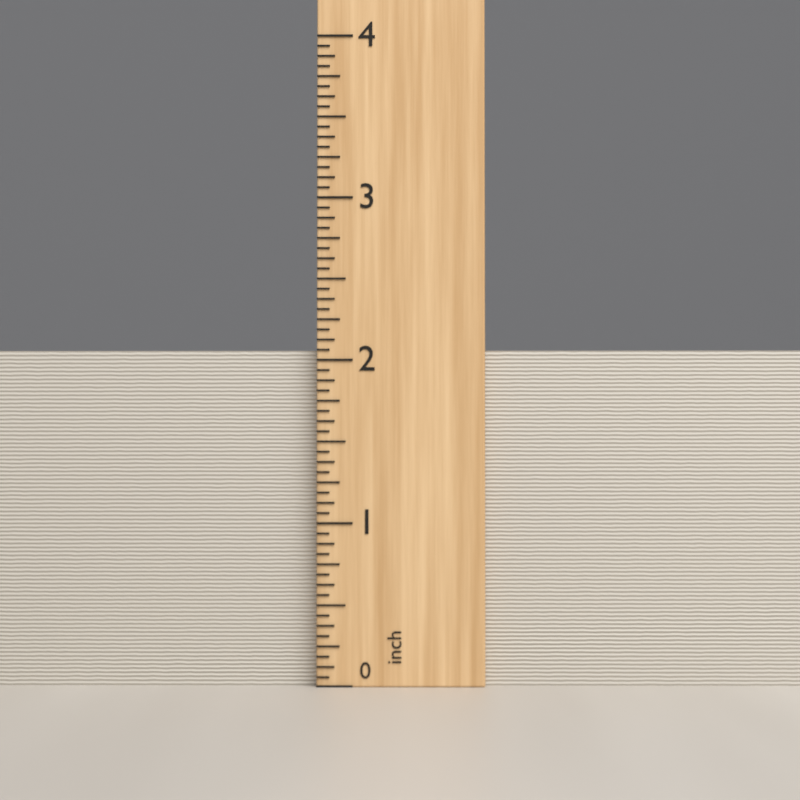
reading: 2.0625 inch
